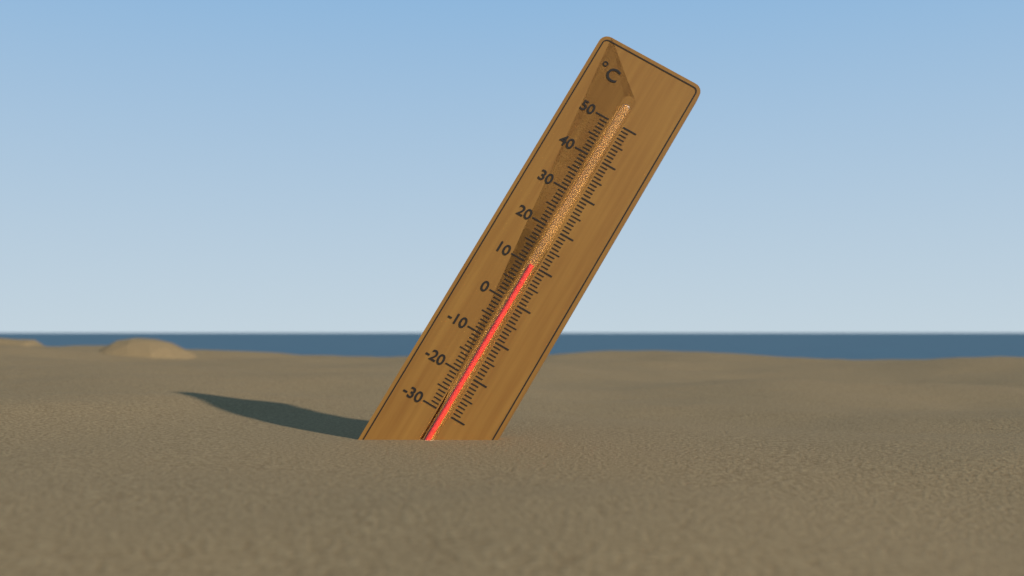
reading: 10 °C
